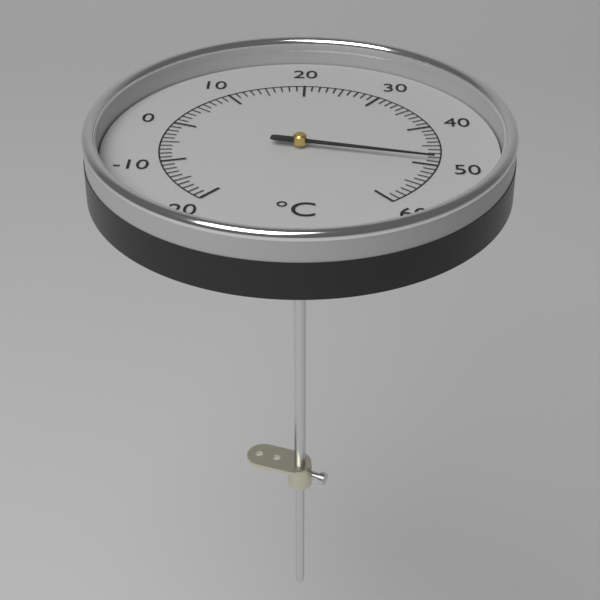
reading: 49 °C
